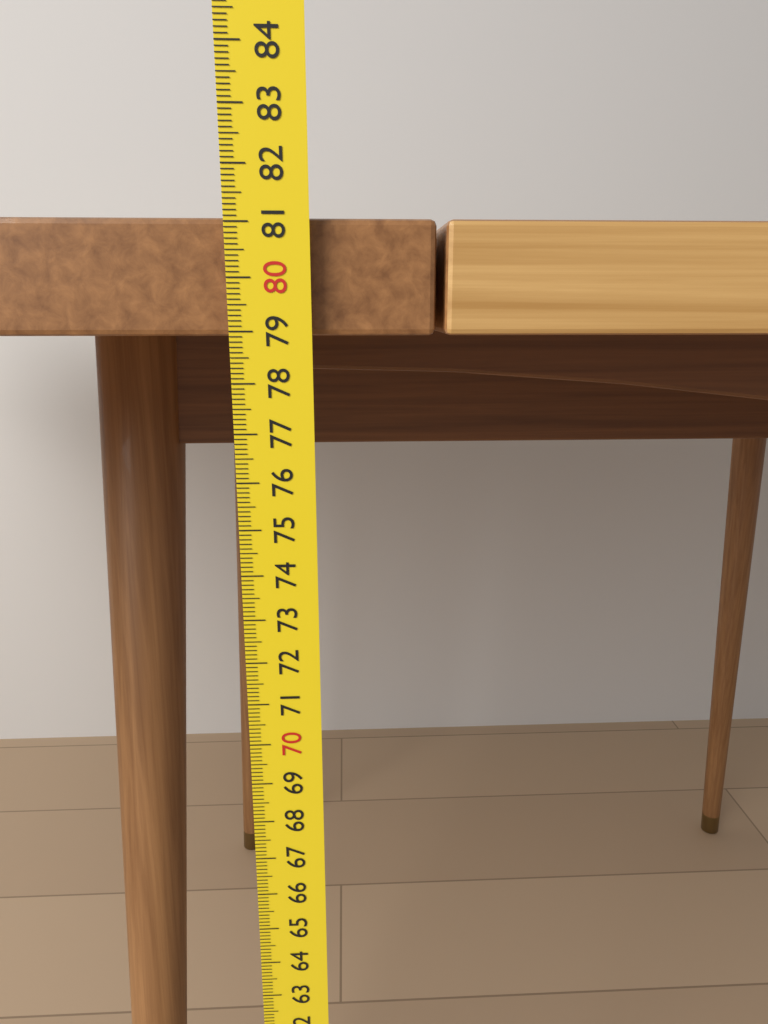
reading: 81.1 cm
